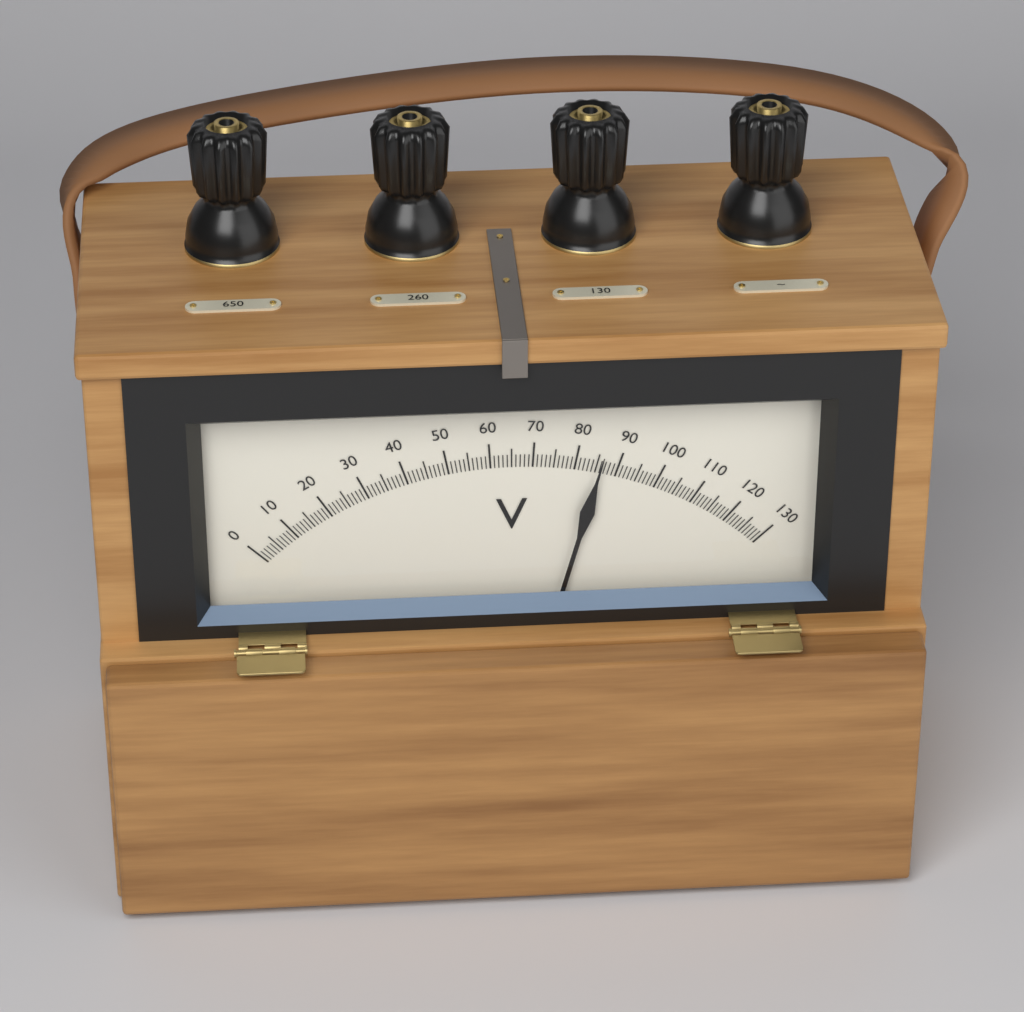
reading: 86 V
